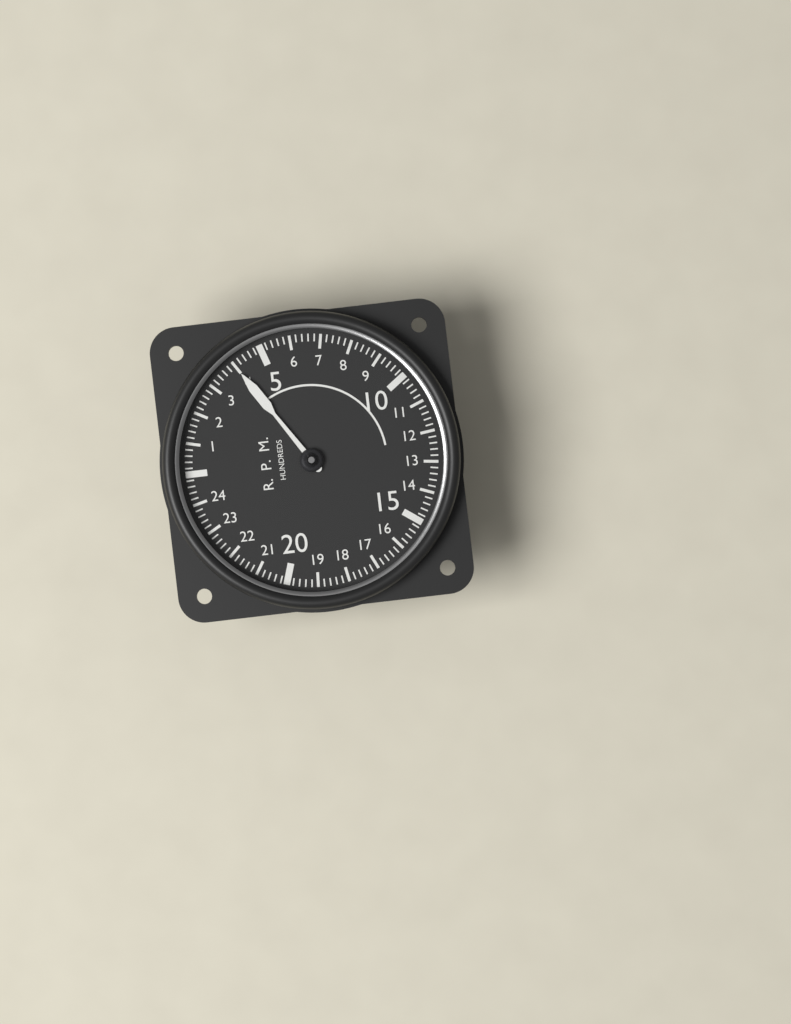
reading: 4.0 RPM x100
